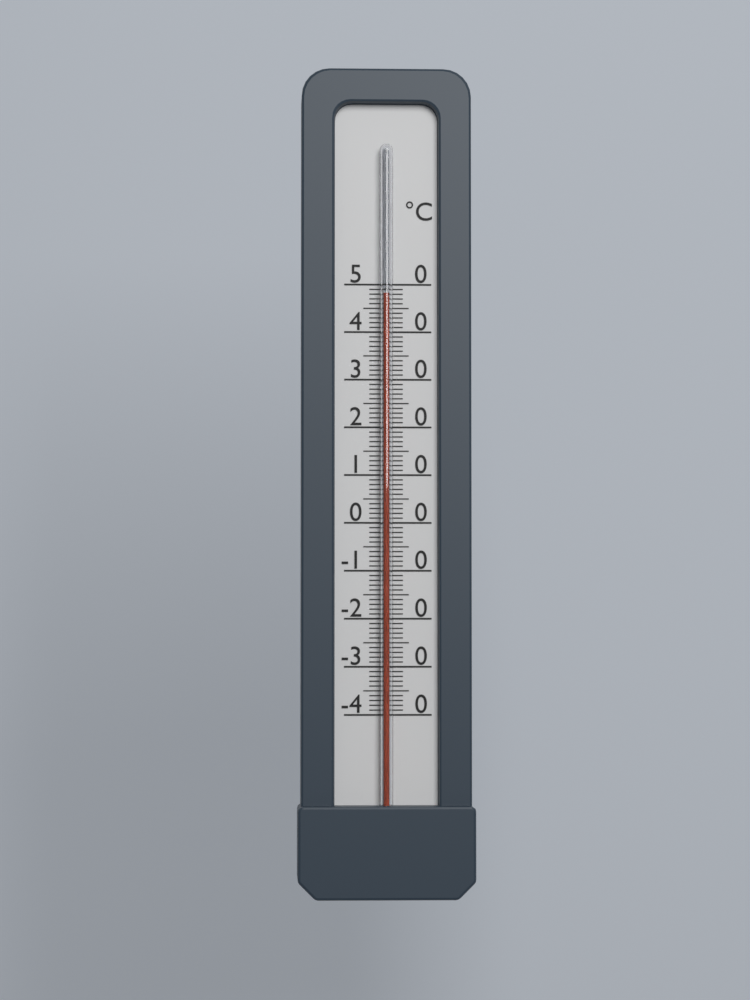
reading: 48 °C
